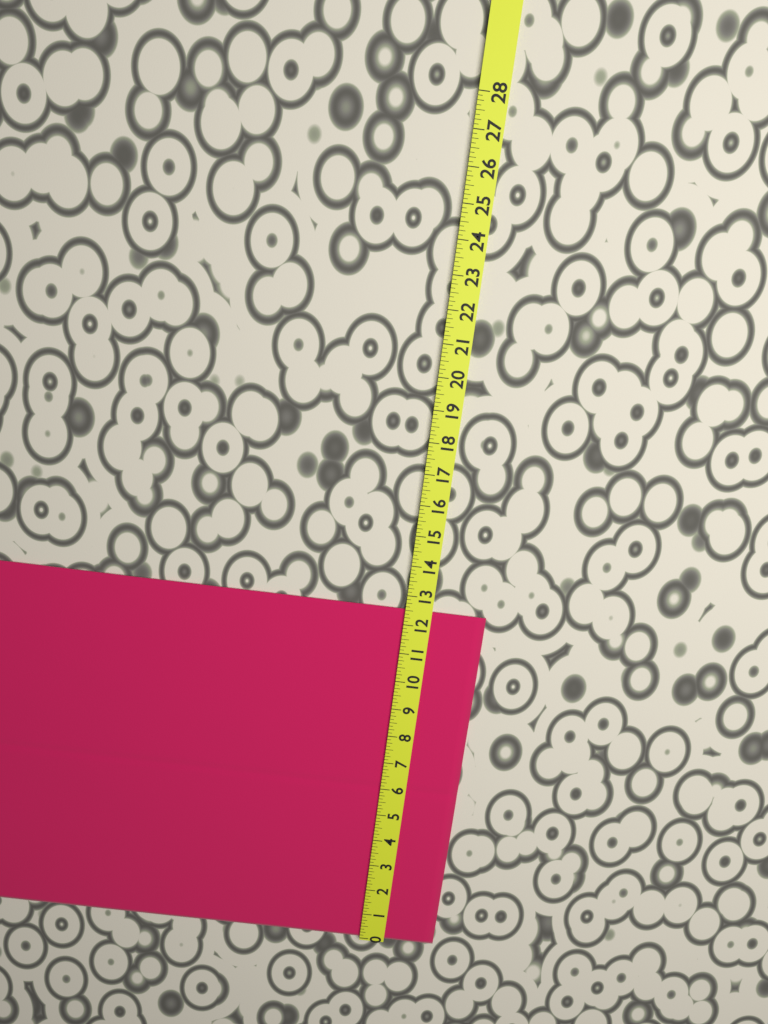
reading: 12.500 (no unit)
